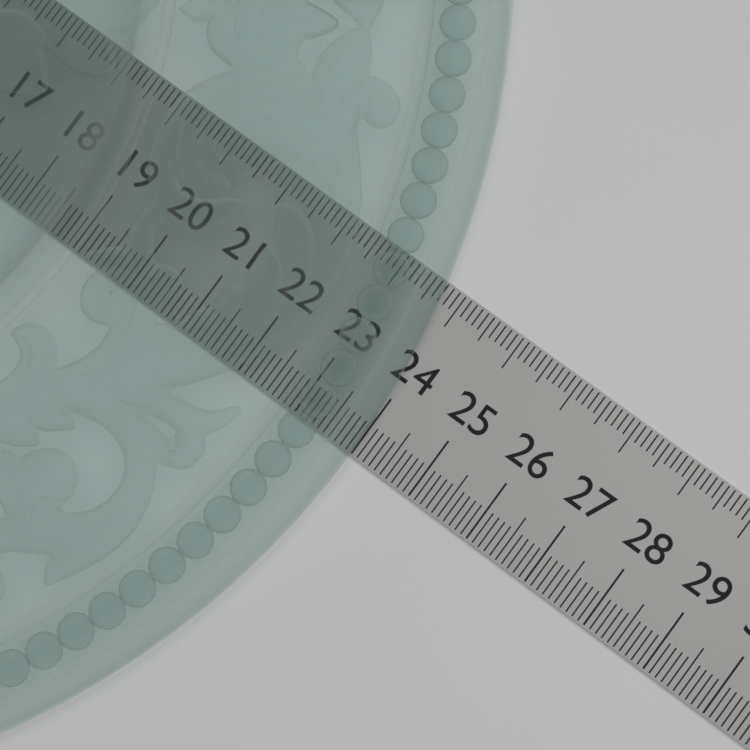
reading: 24.0 (no unit)
